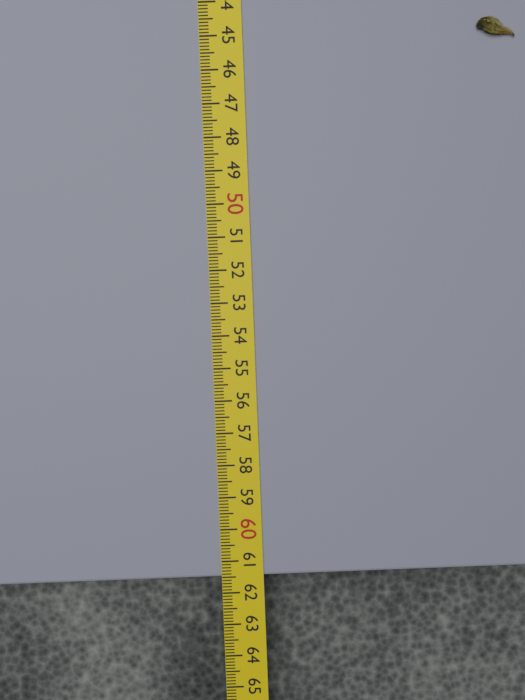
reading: 61.5 cm
